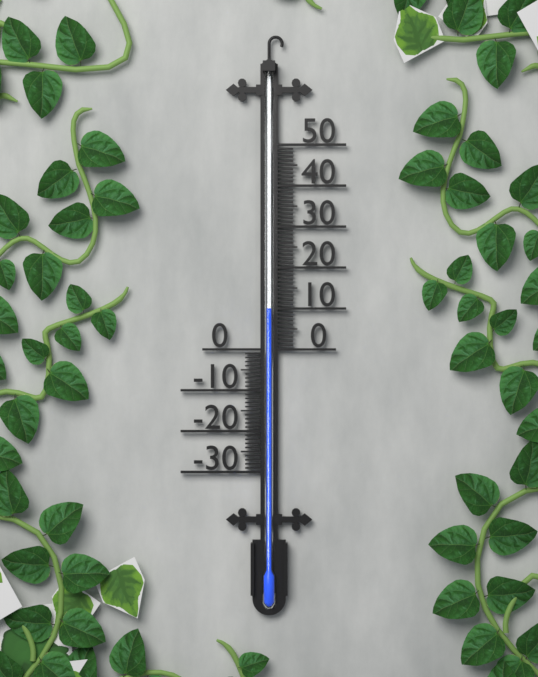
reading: 10 (no unit)
